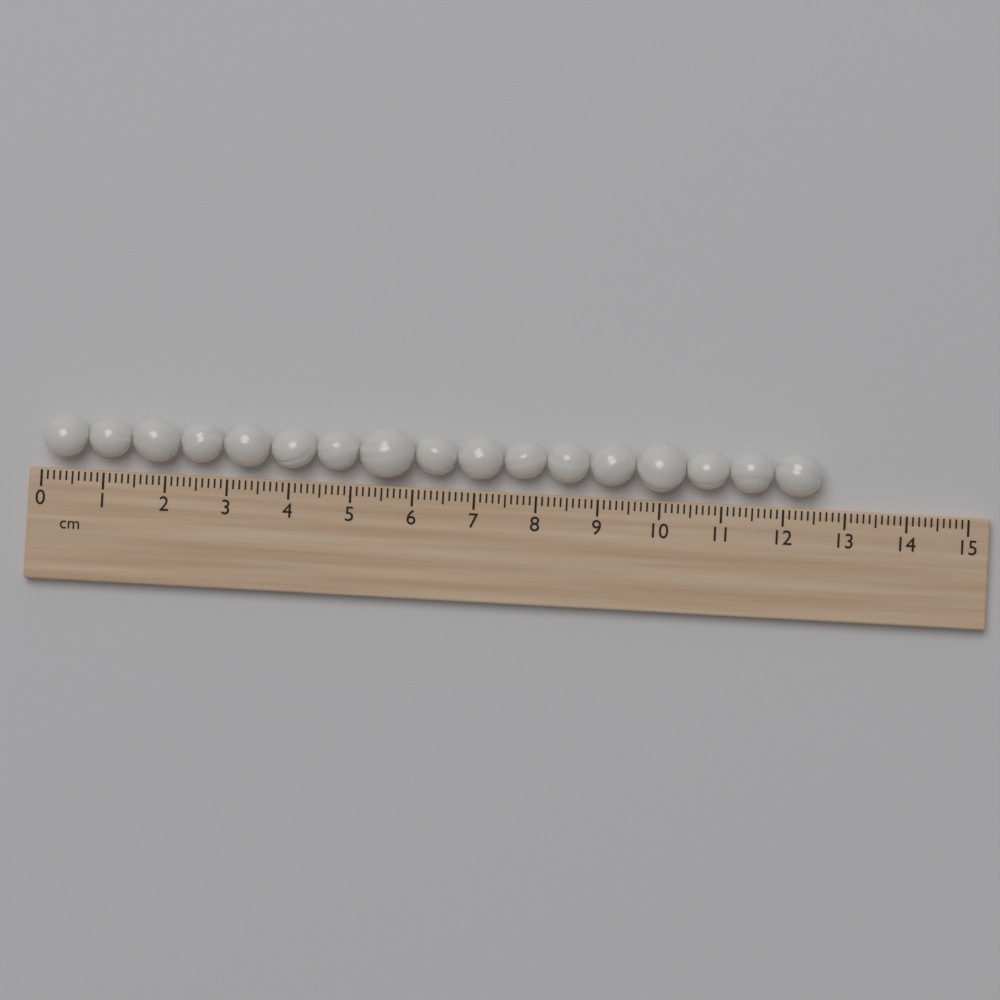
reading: 12.6 cm
